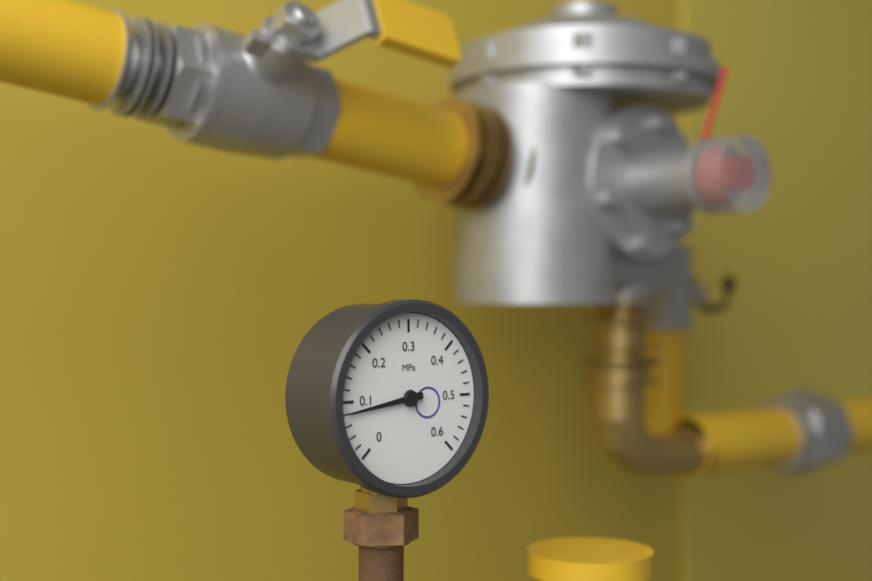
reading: 0.08 MPa
